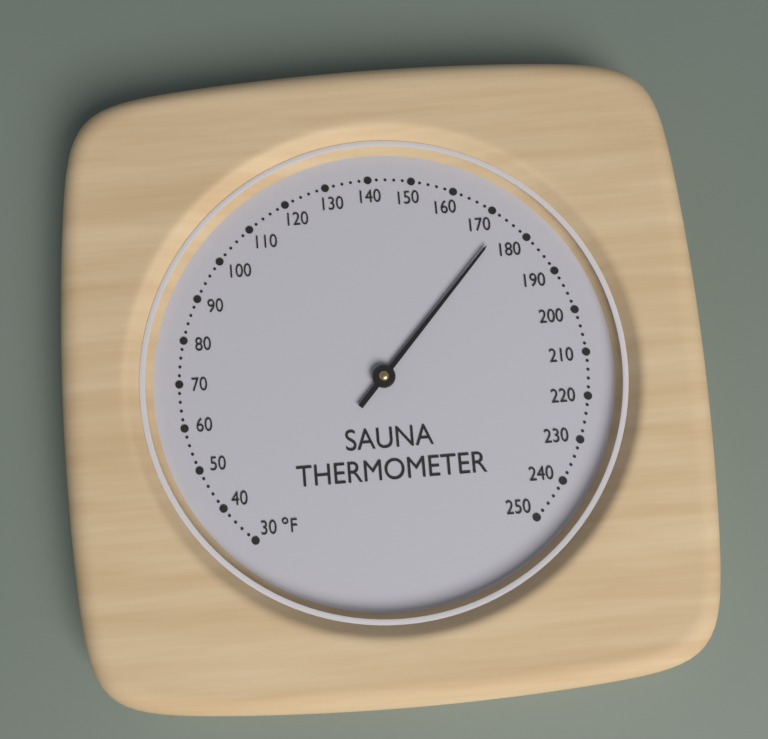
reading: 174 °F
